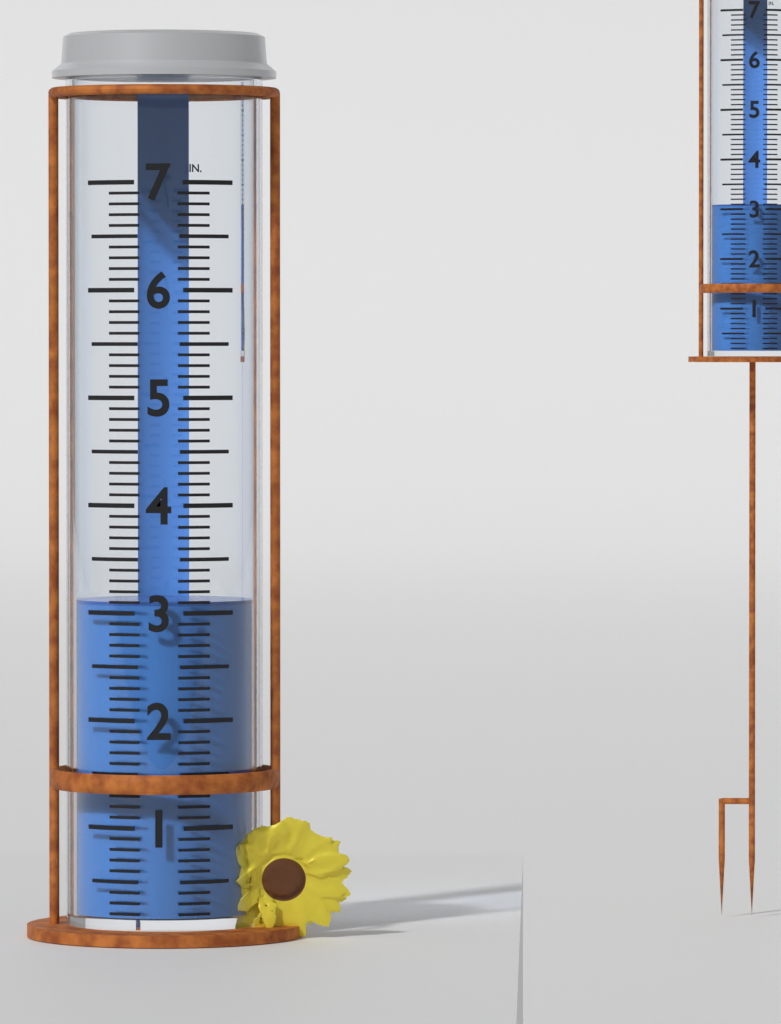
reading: 3.1 in
